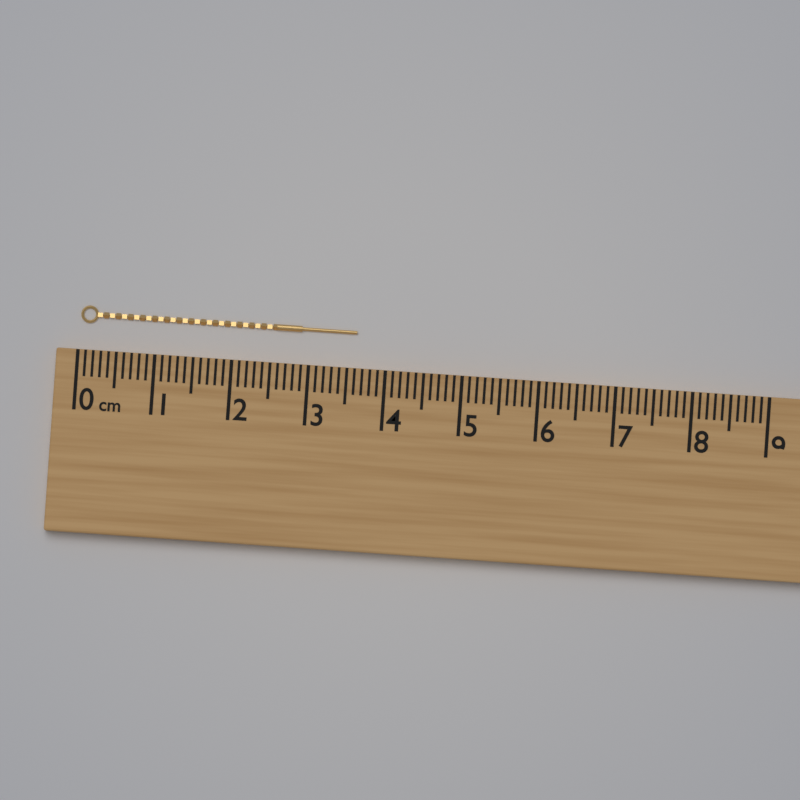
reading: 3.6 cm
